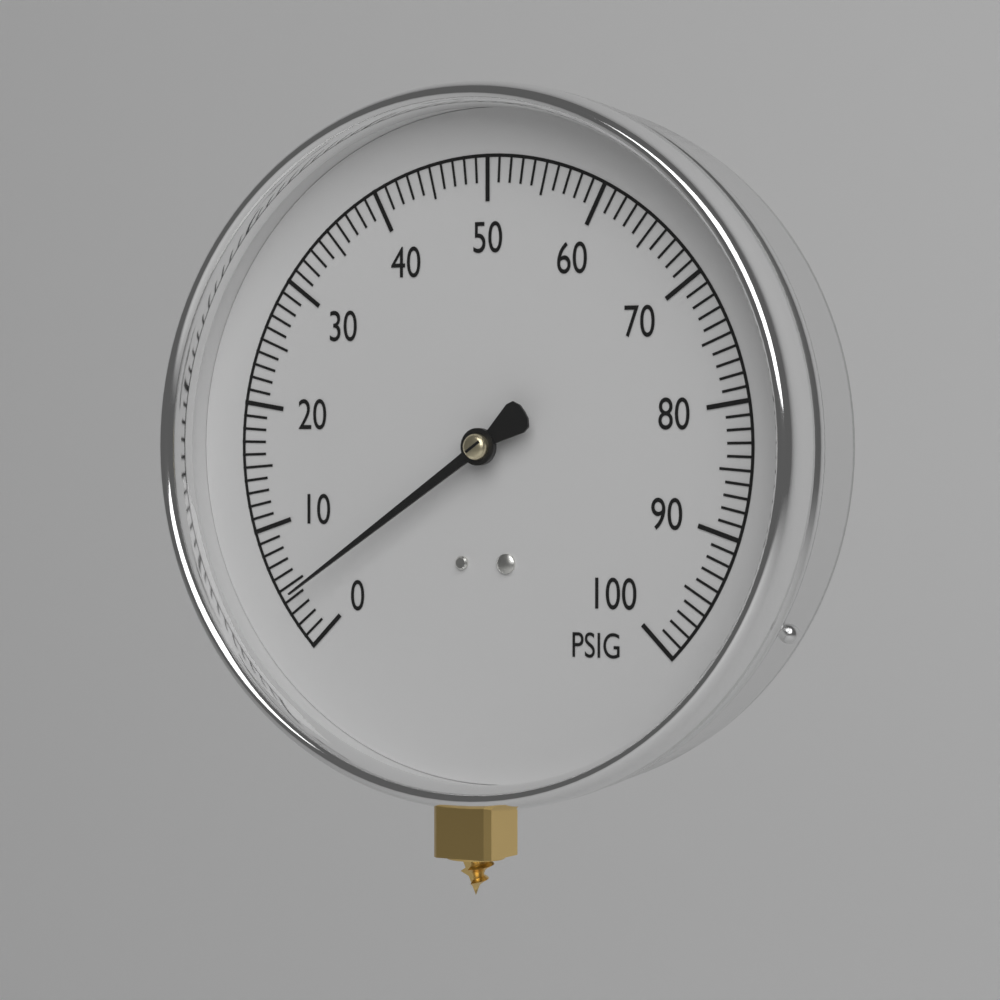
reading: 4 PSIG
